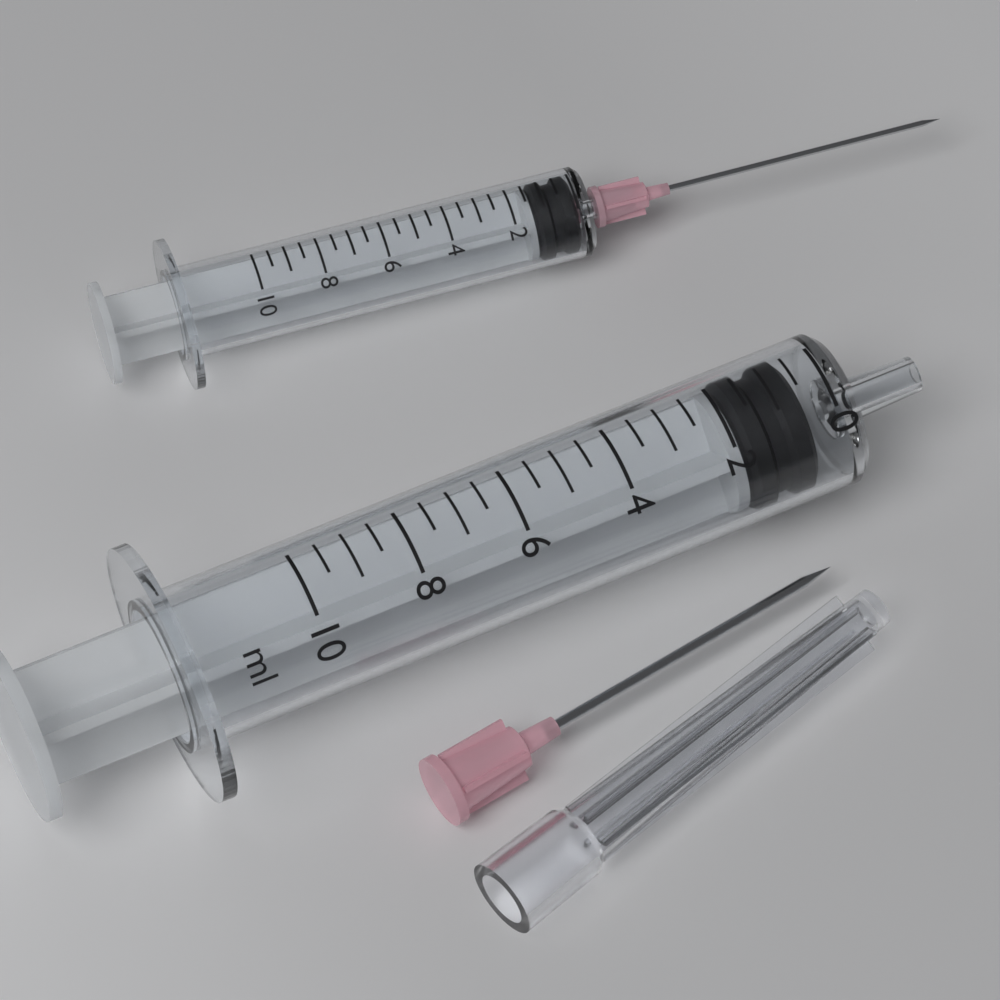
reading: 0.5 ml
